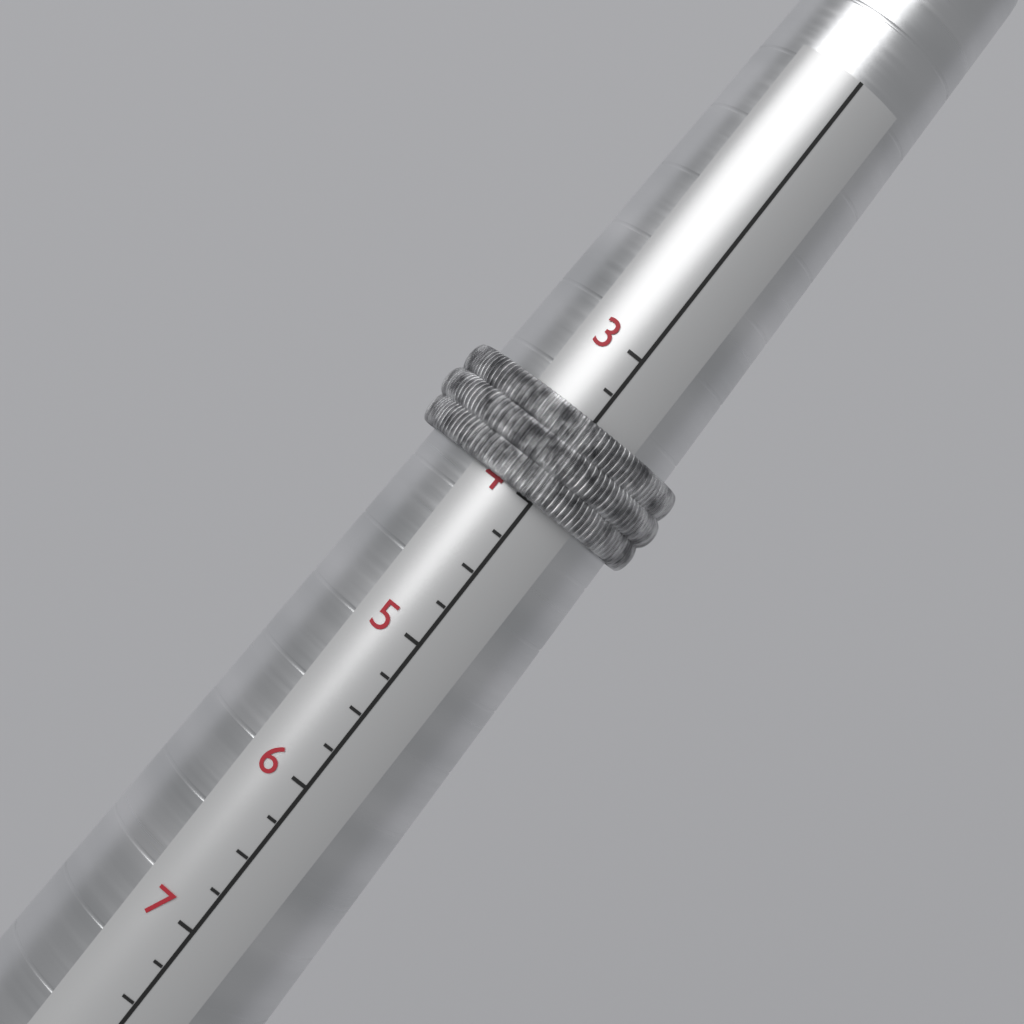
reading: 4.00 (no unit)
